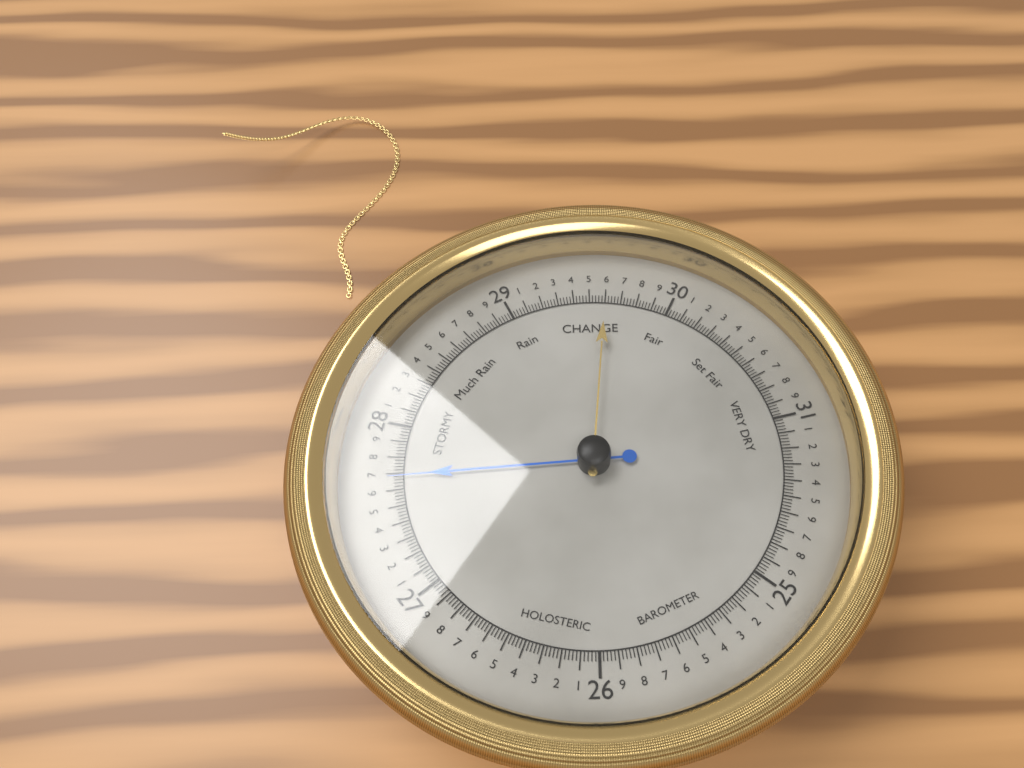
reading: 27.68 (no unit)
